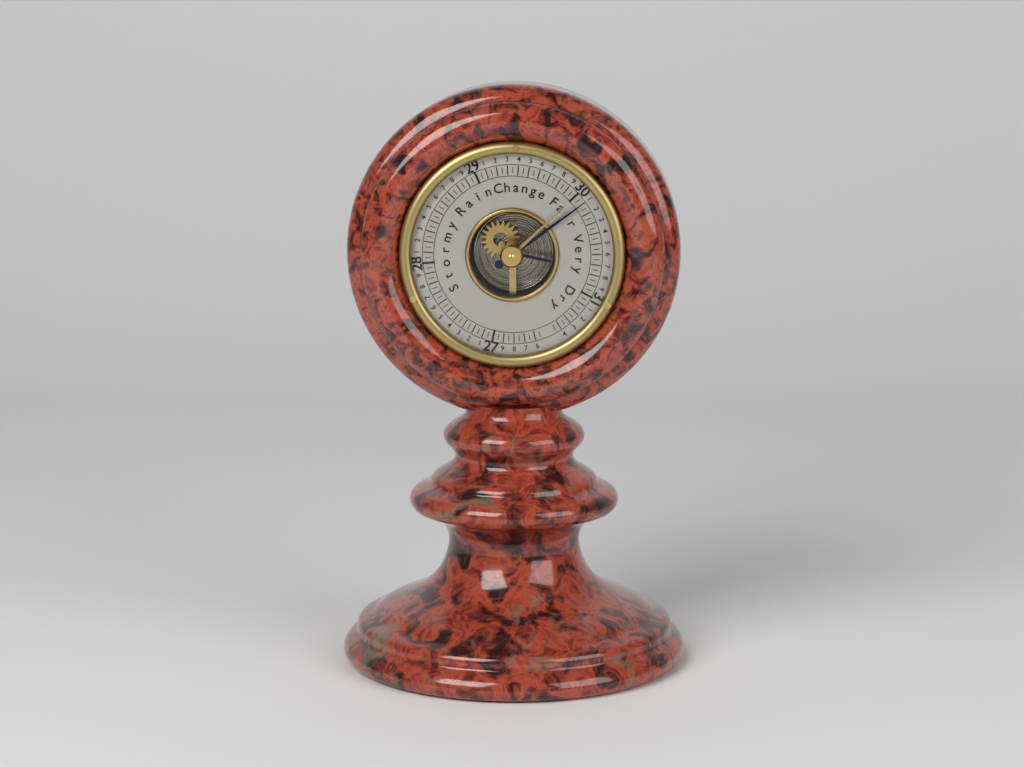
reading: 30.10 (no unit)
